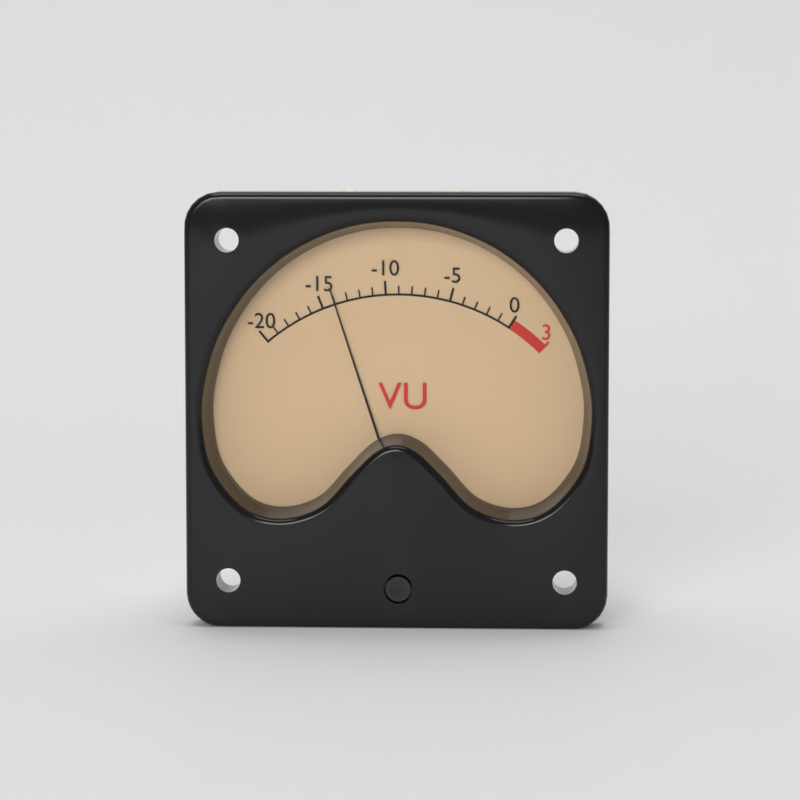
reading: -14 VU
